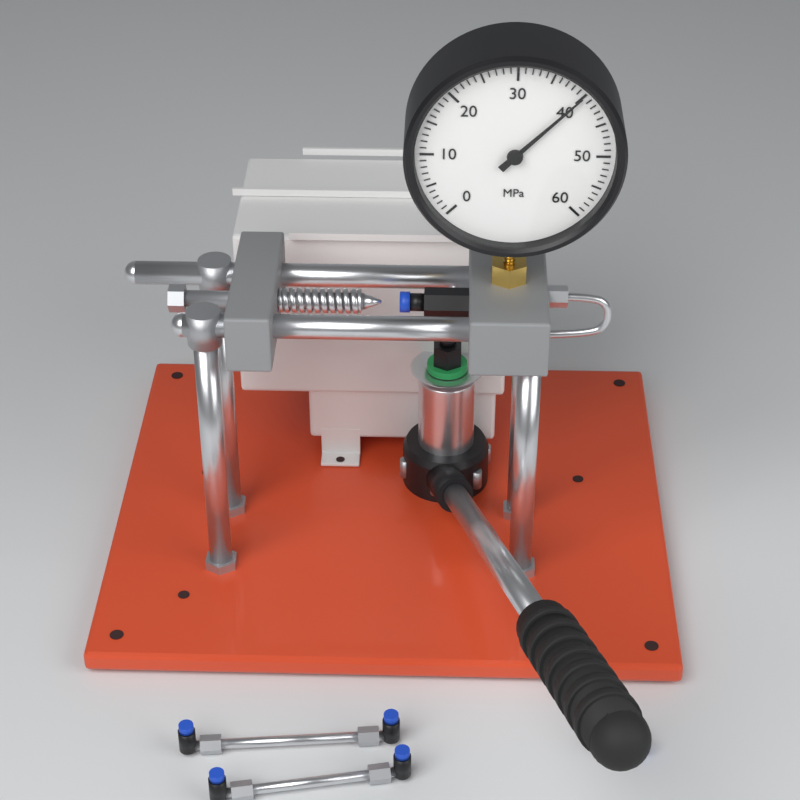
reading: 40 MPa
